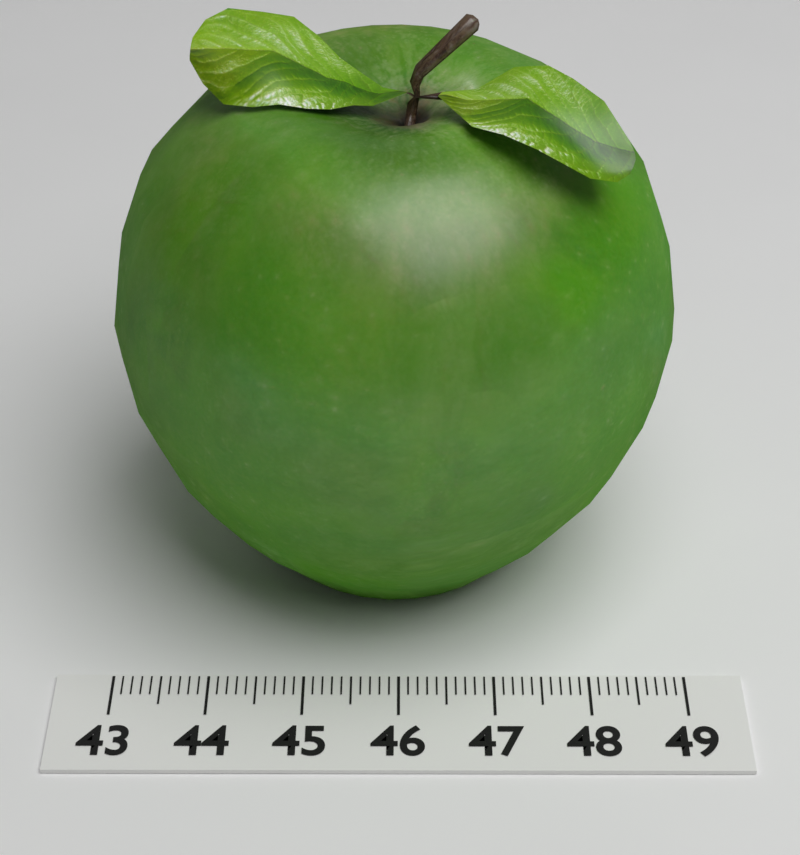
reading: 48.9 (no unit)
